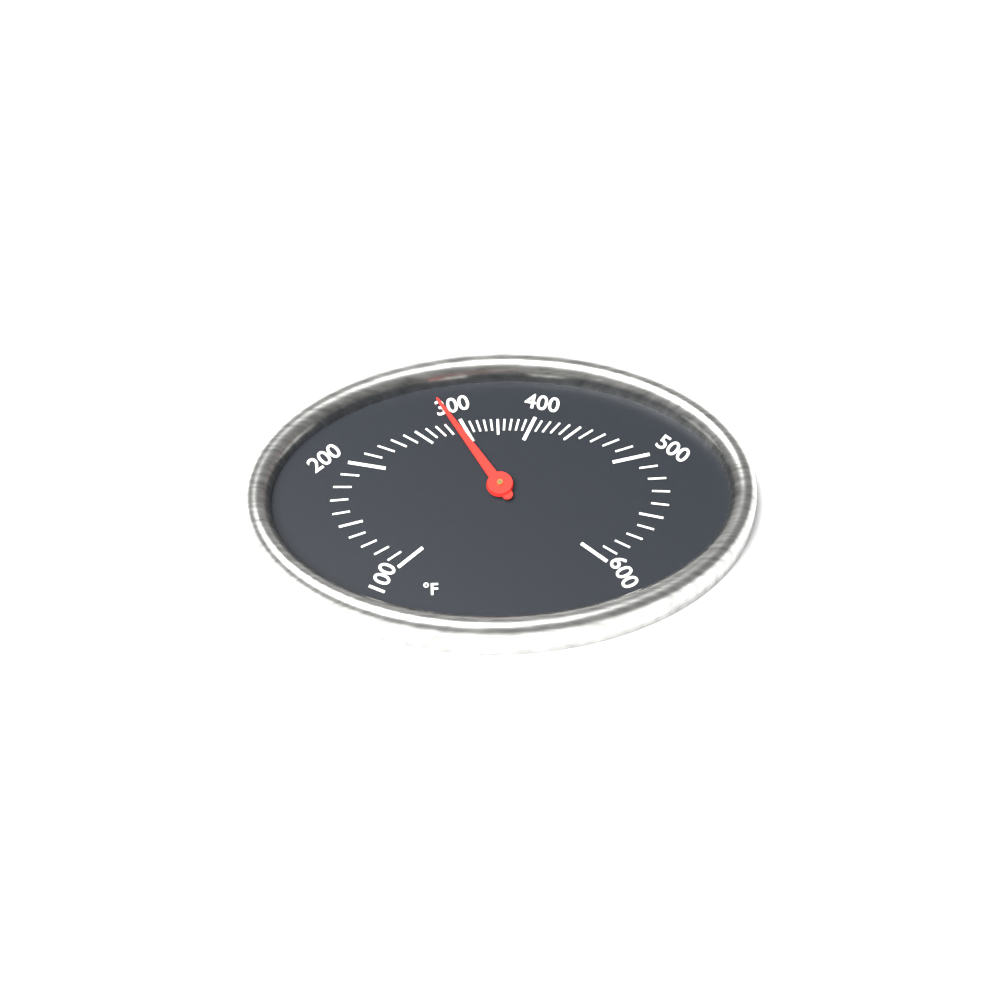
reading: 290 °F
